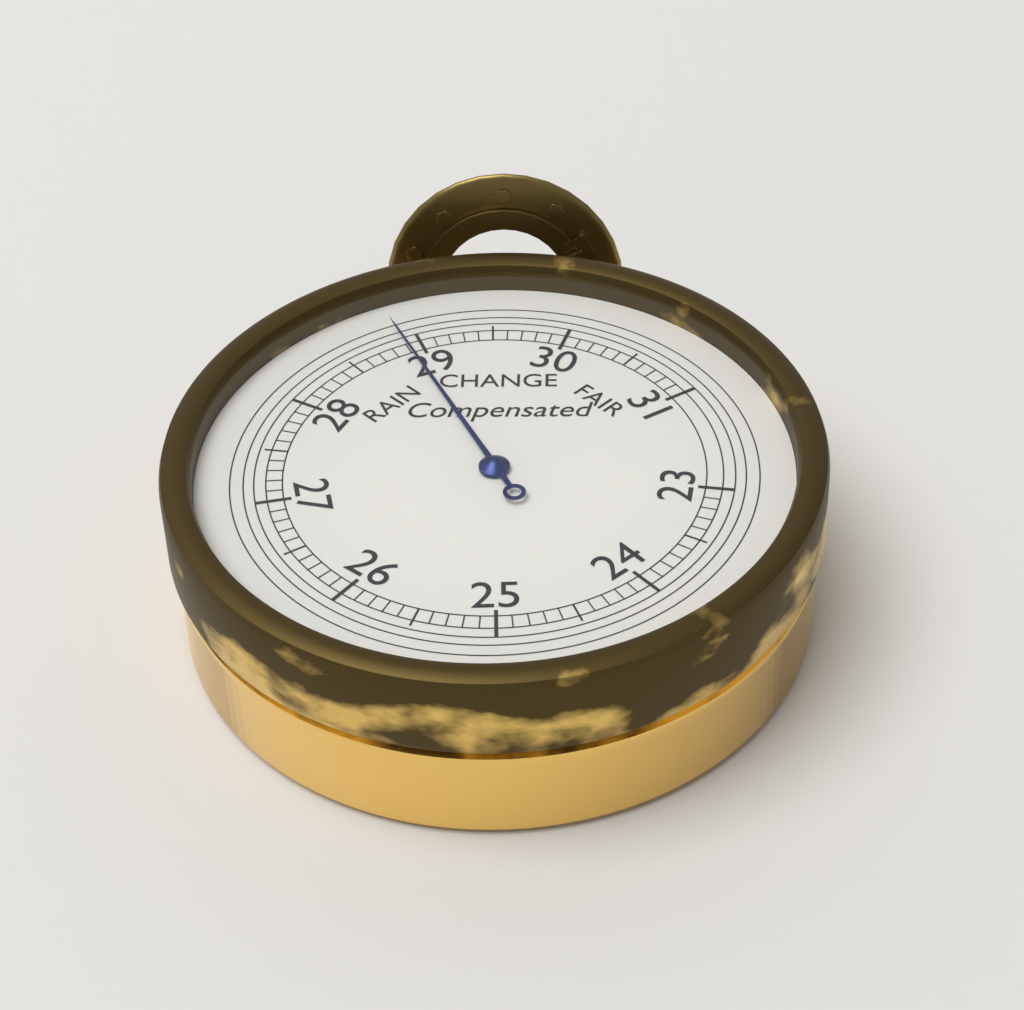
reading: 28.9 inHg
